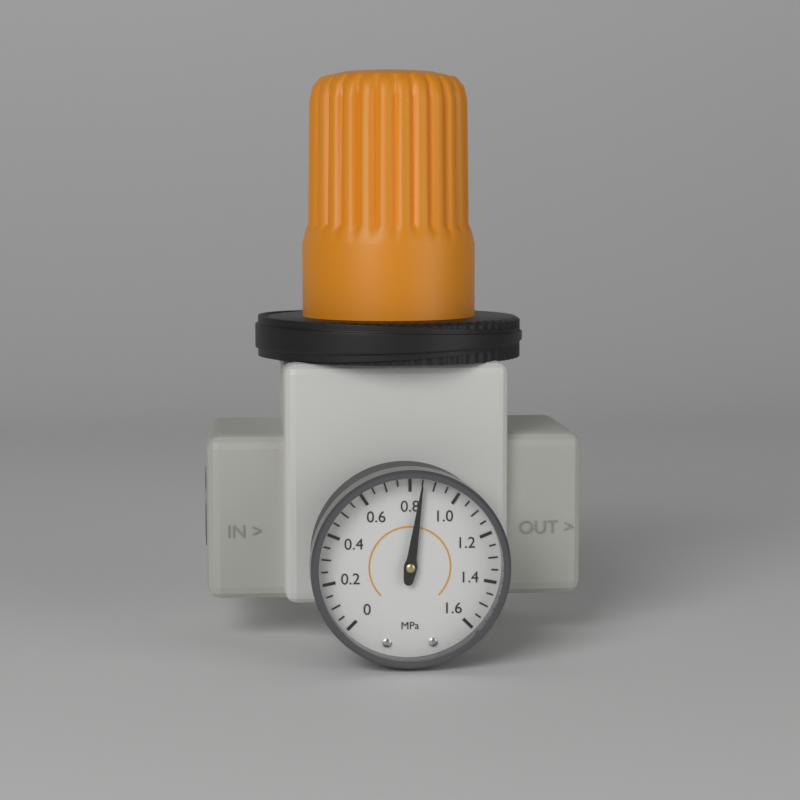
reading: 0.85 MPa
